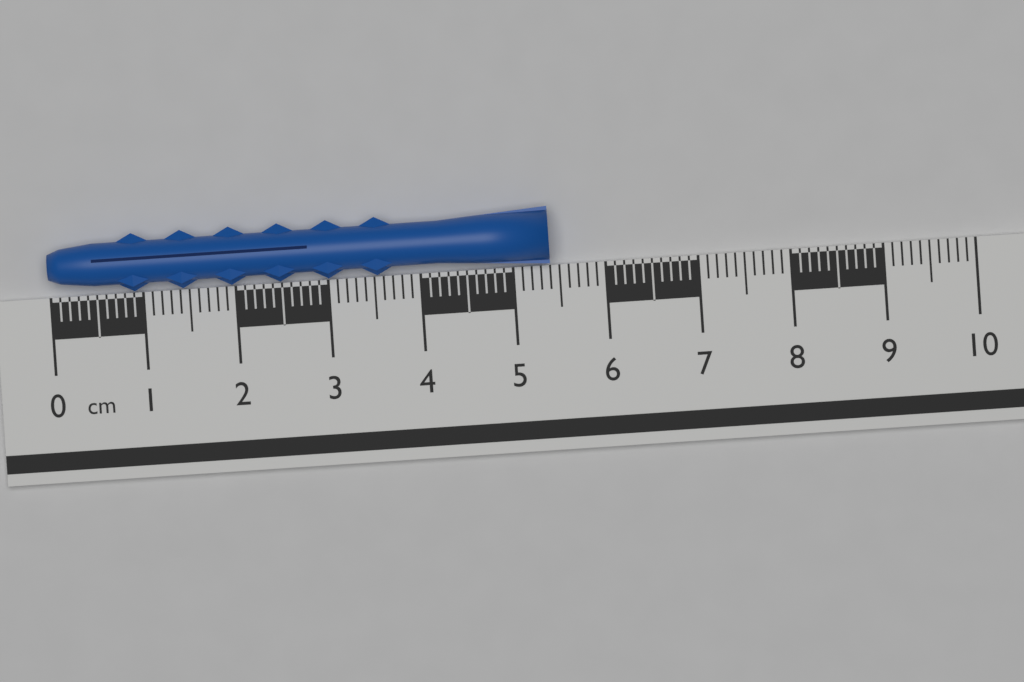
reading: 5.4 cm
